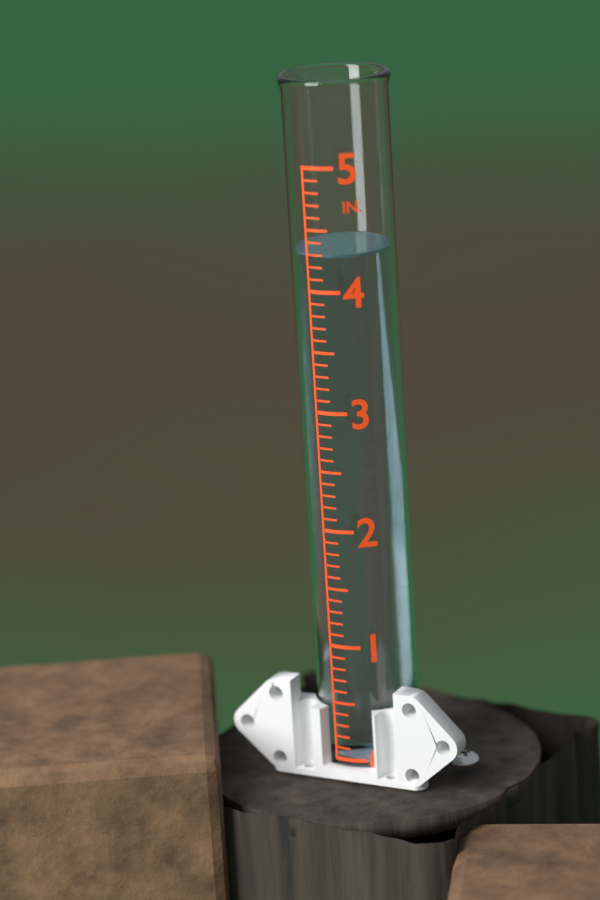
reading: 4.3 in
